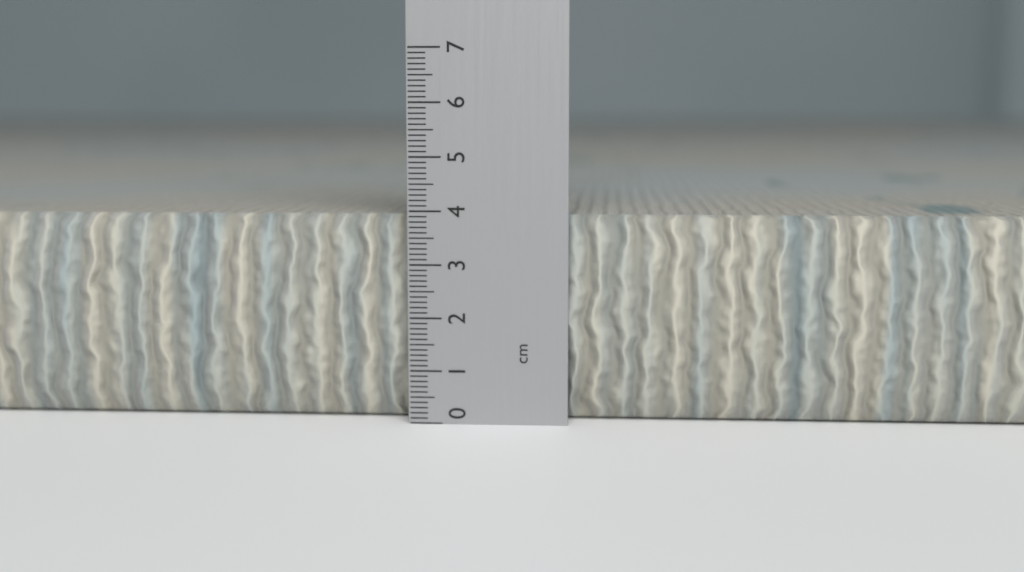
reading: 3.9 cm
